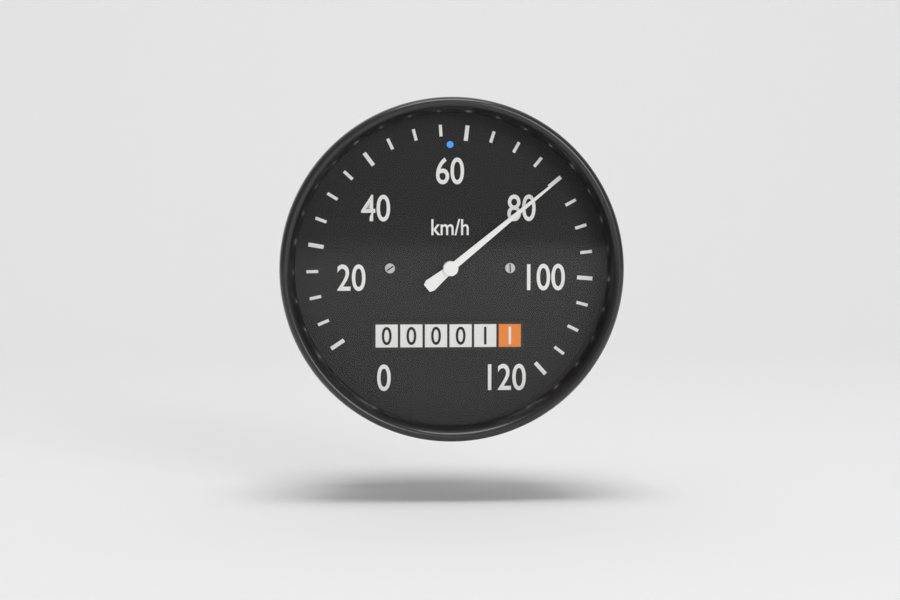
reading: 80 km/h
